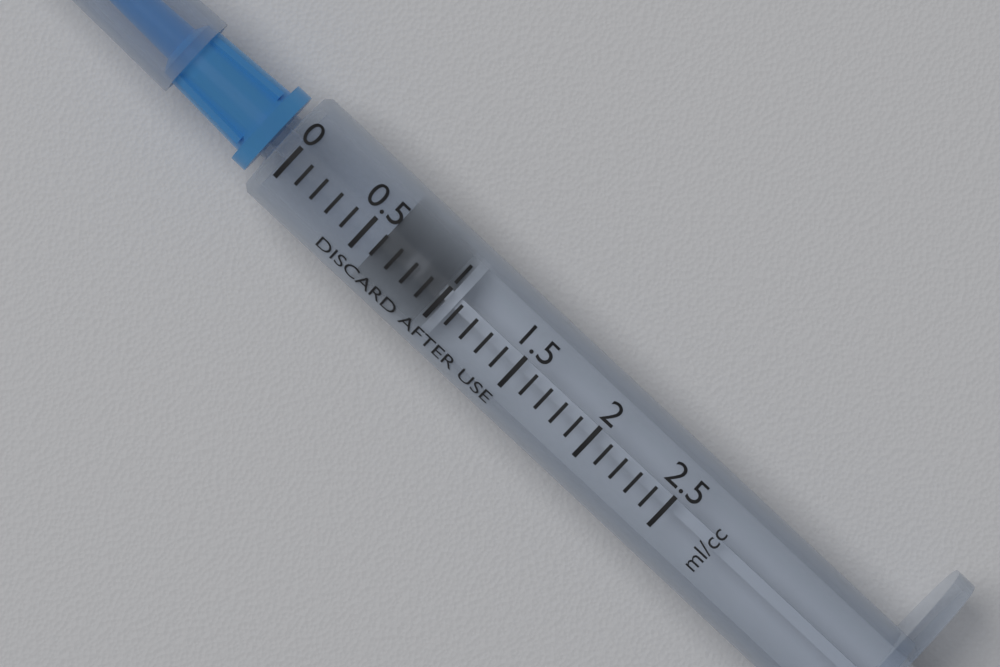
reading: 0.6 ml
